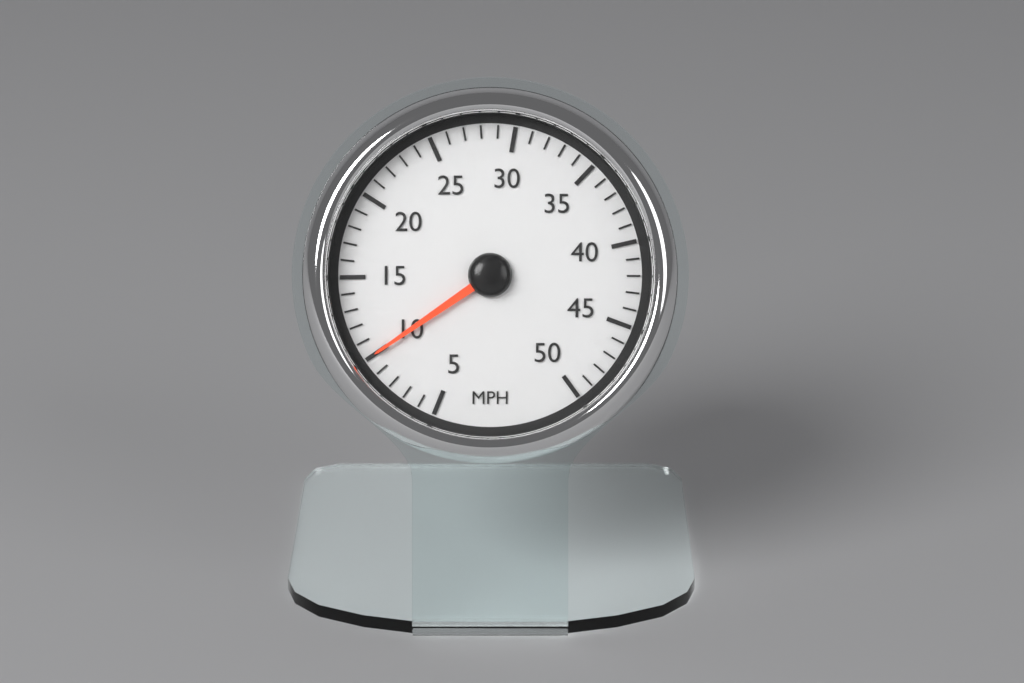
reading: 10 MPH
